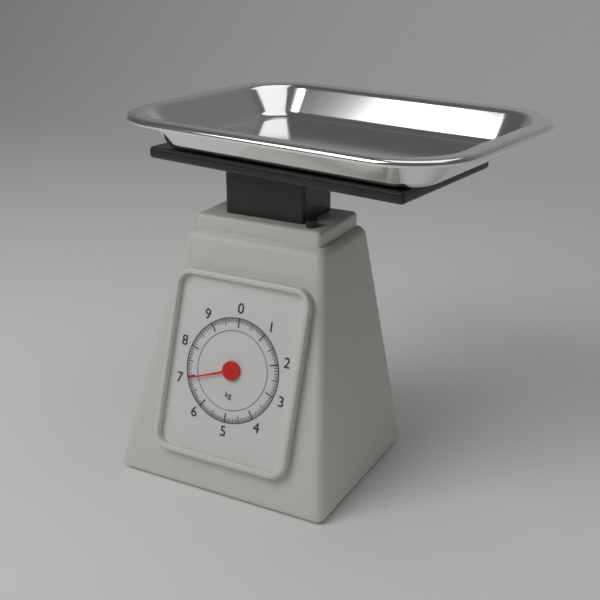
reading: 6.95 kg
